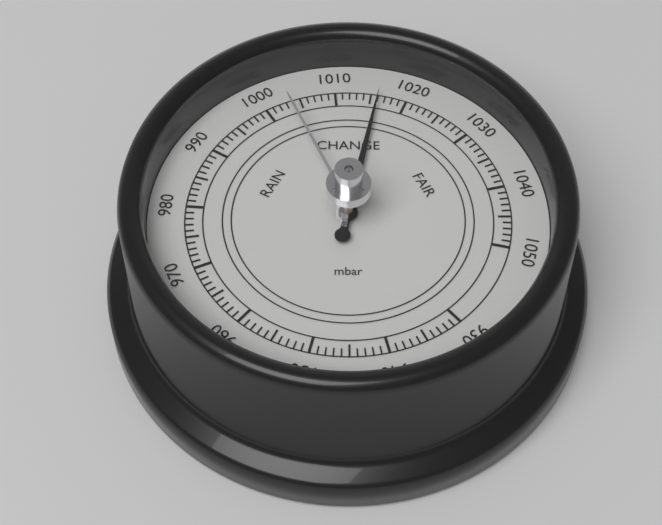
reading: 1016 mbar
